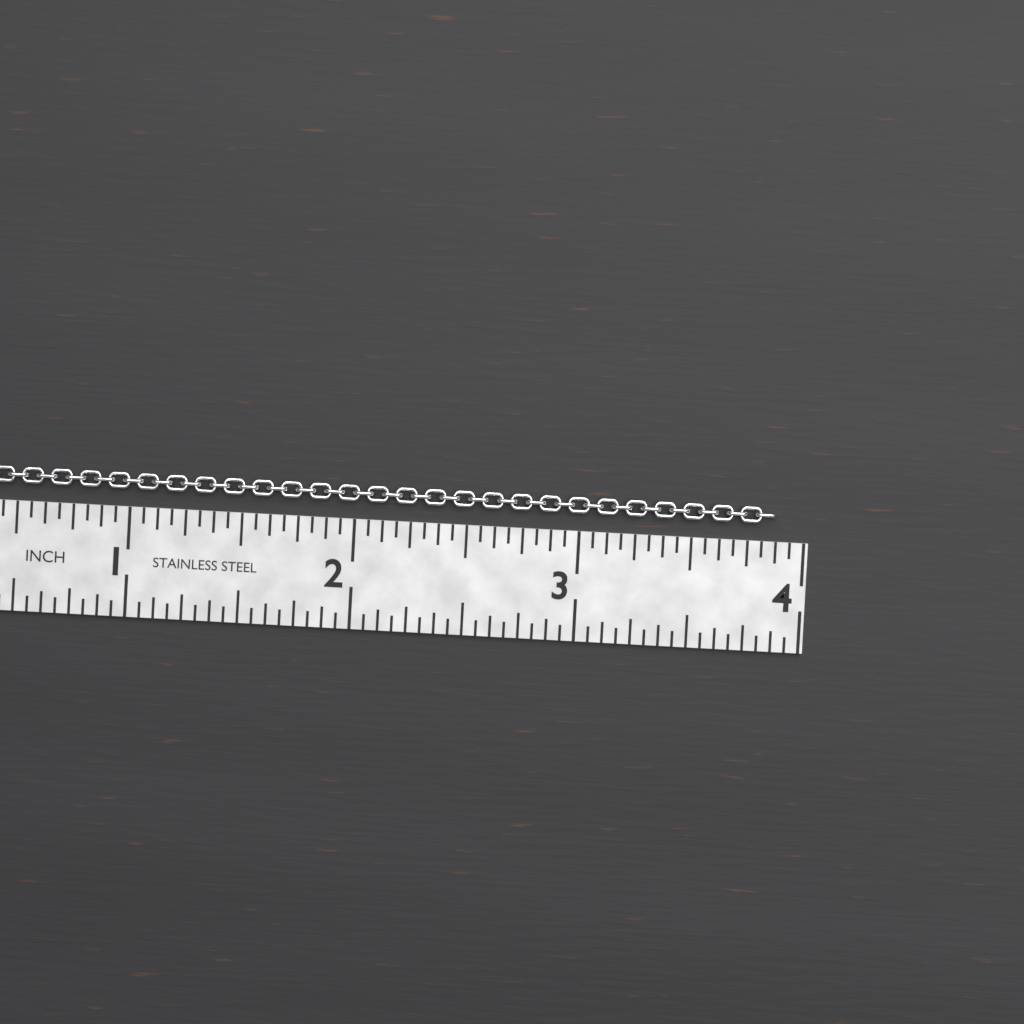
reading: 3.8750 in
